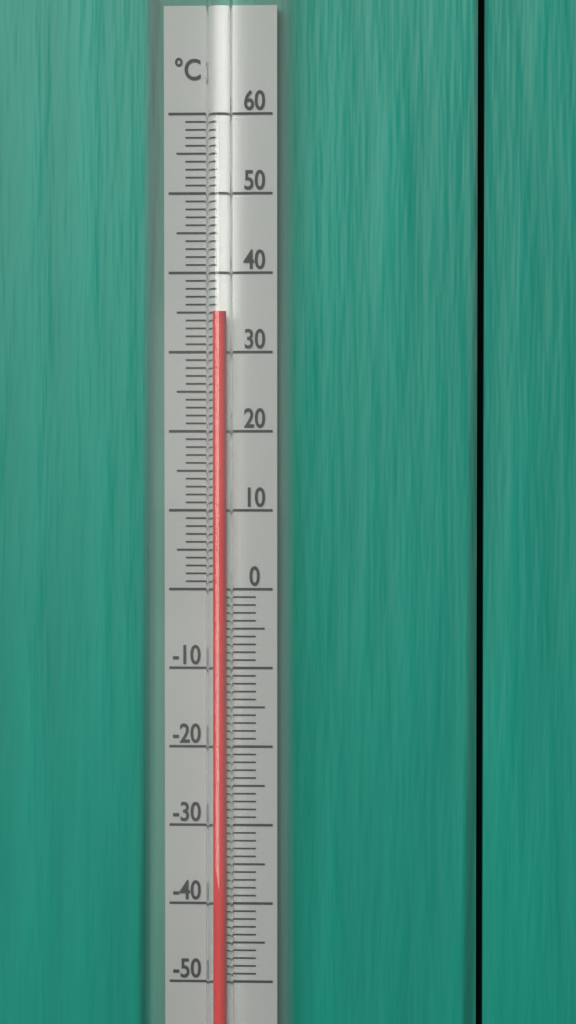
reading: 35 °C
